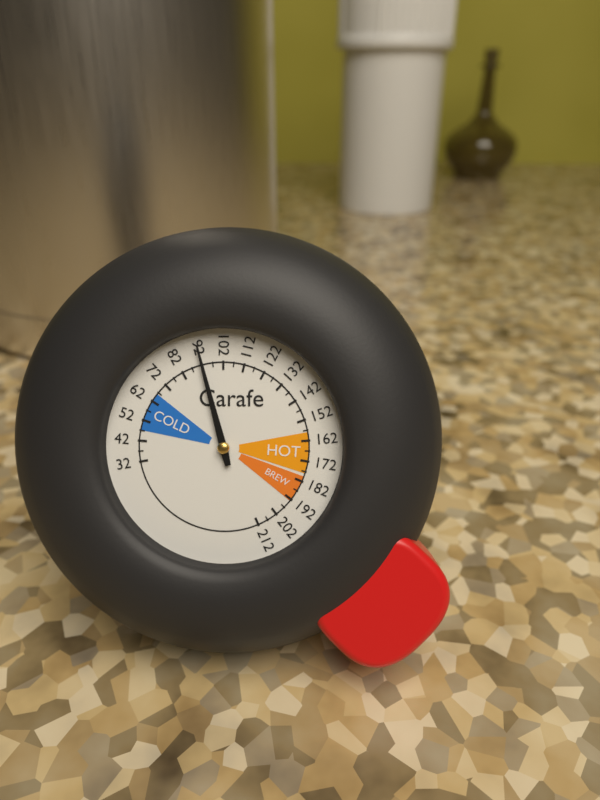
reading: 92 (no unit)
